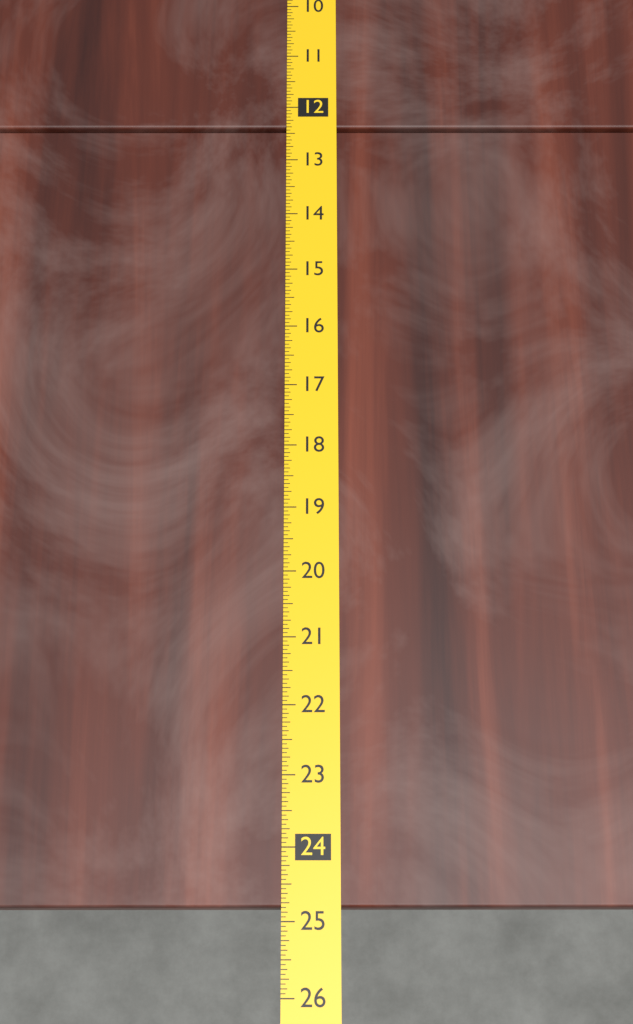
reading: 24.8125 (no unit)
